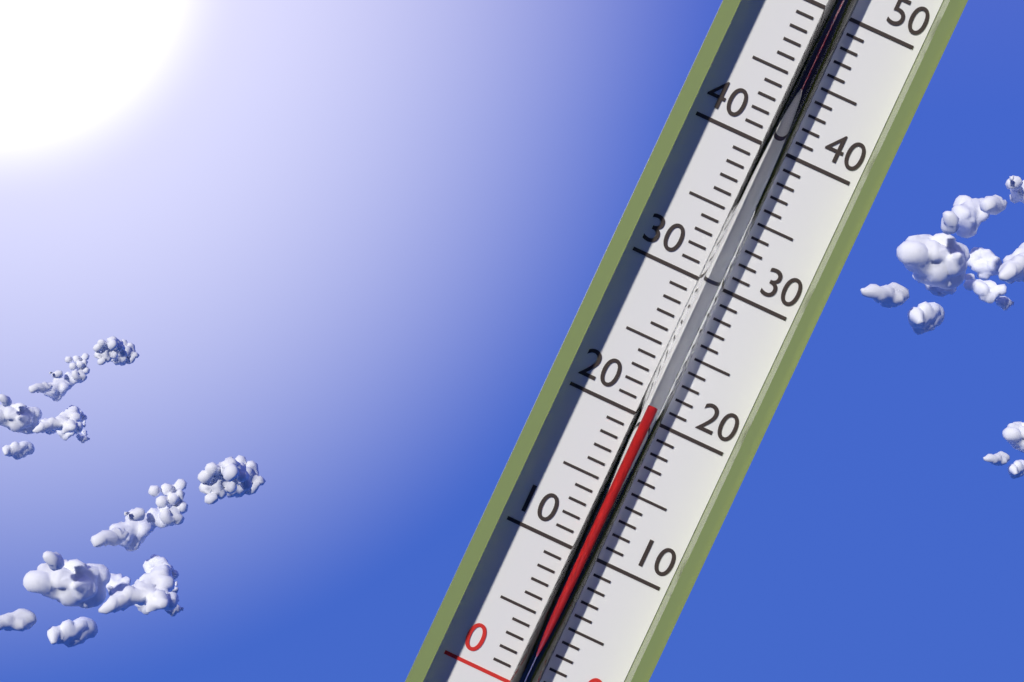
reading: 21 °C
